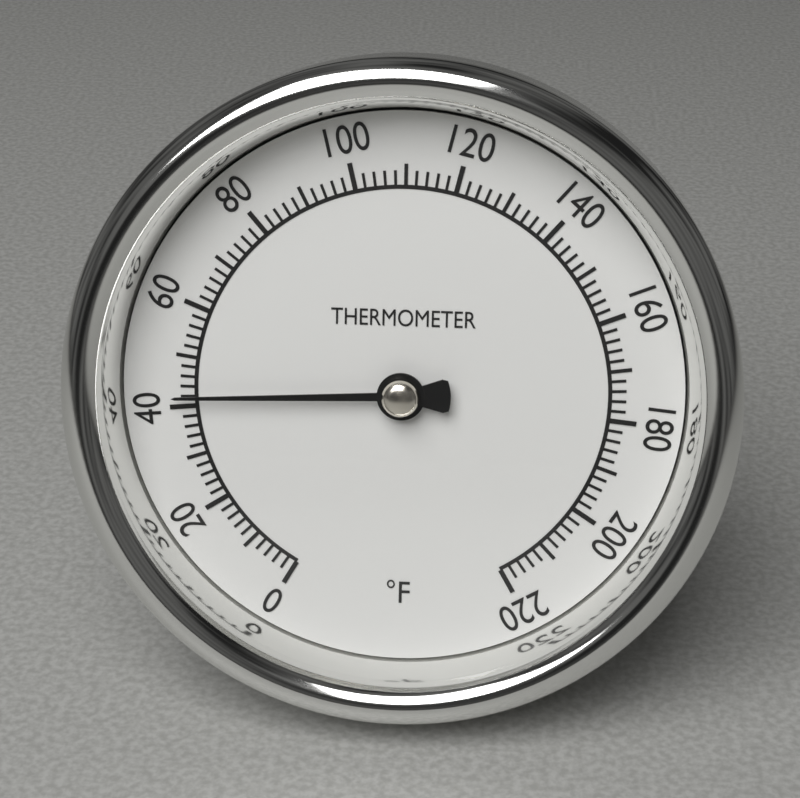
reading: 42 °F
